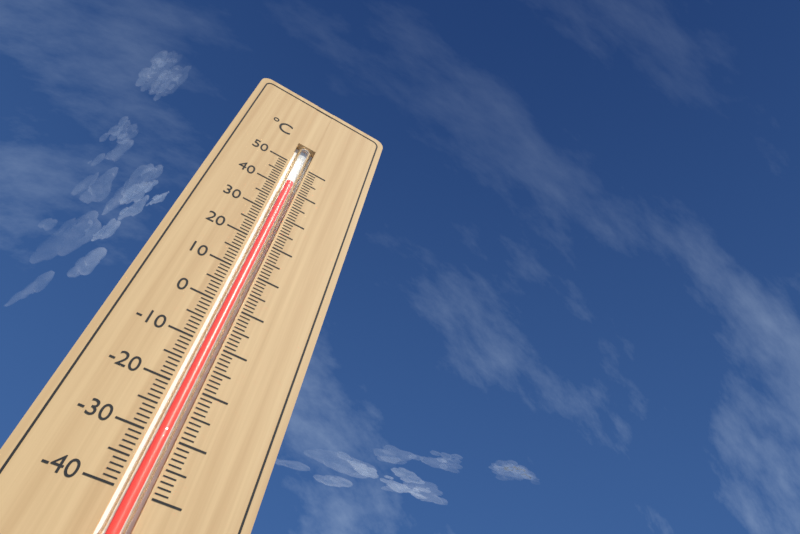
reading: 42 °C
